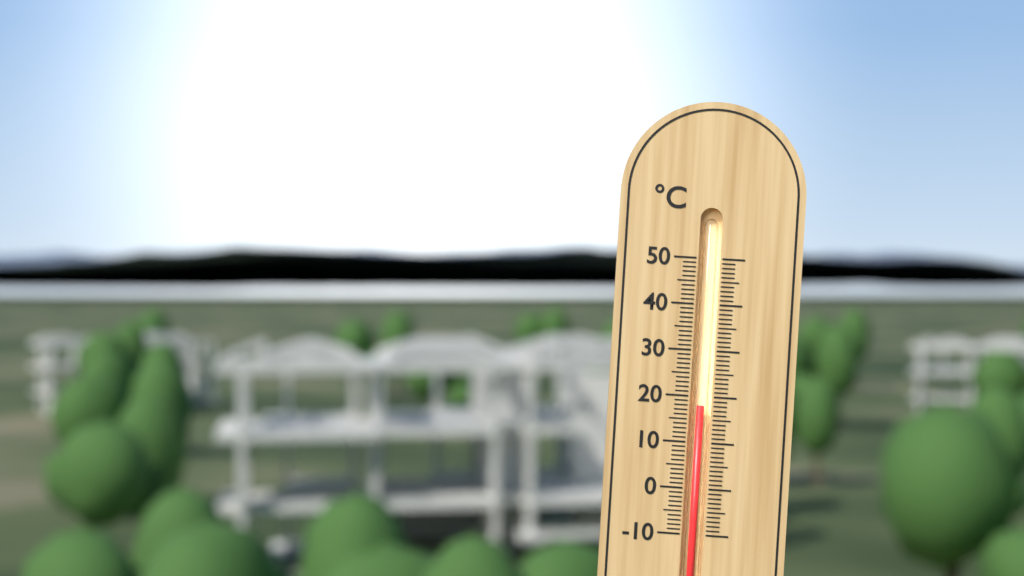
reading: 18 °C
